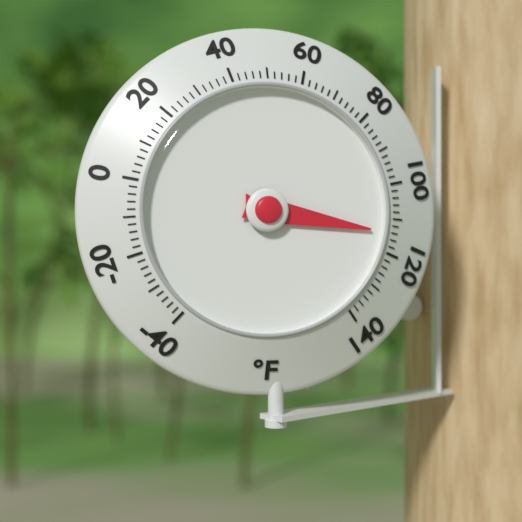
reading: 114 °F
